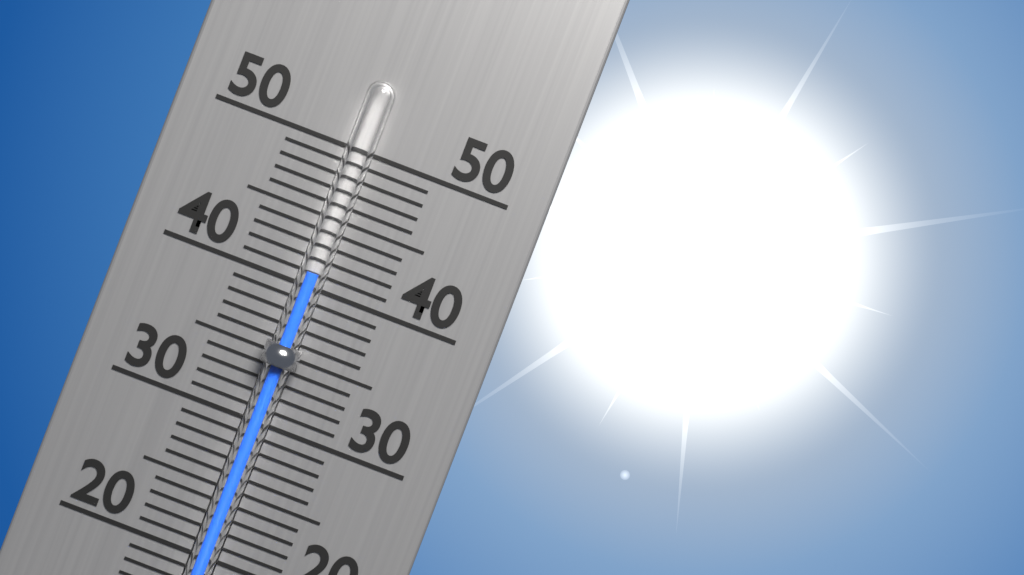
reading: 41 °C
